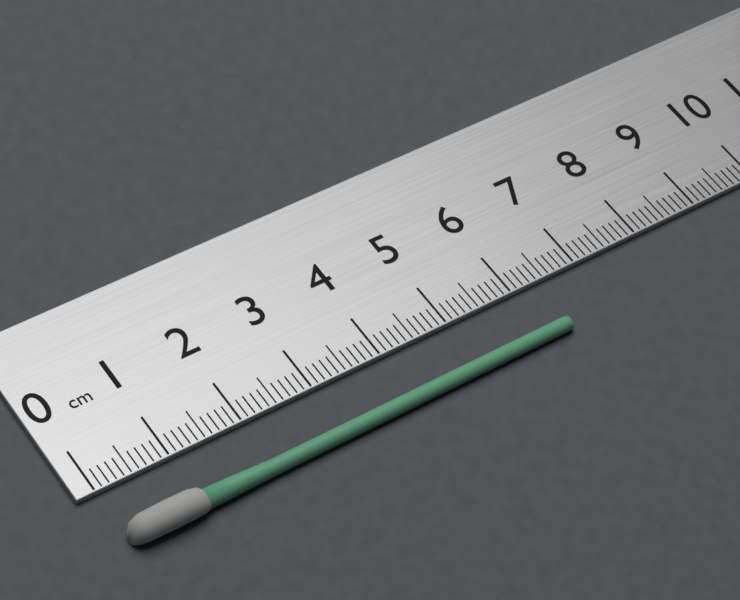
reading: 6.4 cm
